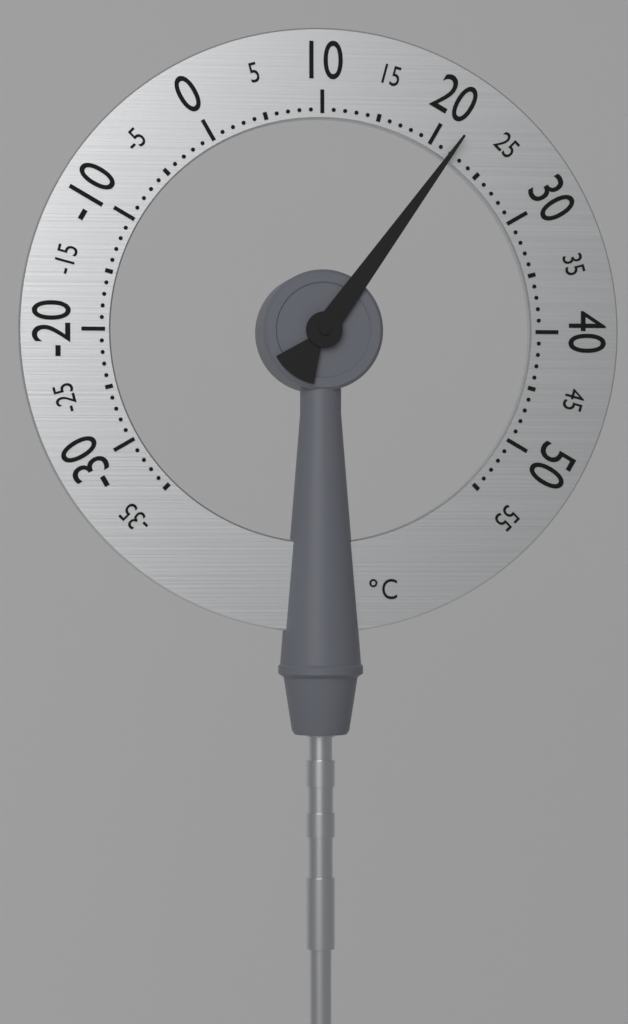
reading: 22 °C
